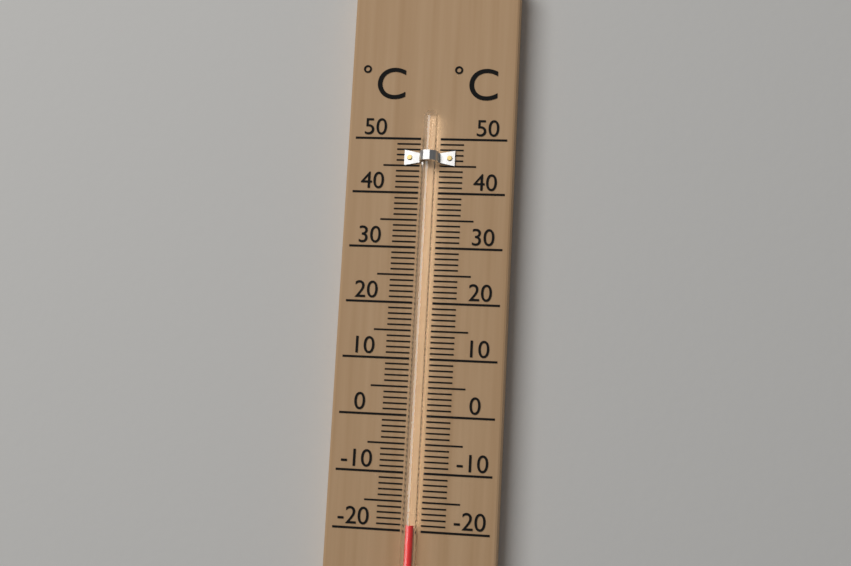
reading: -19 °C
